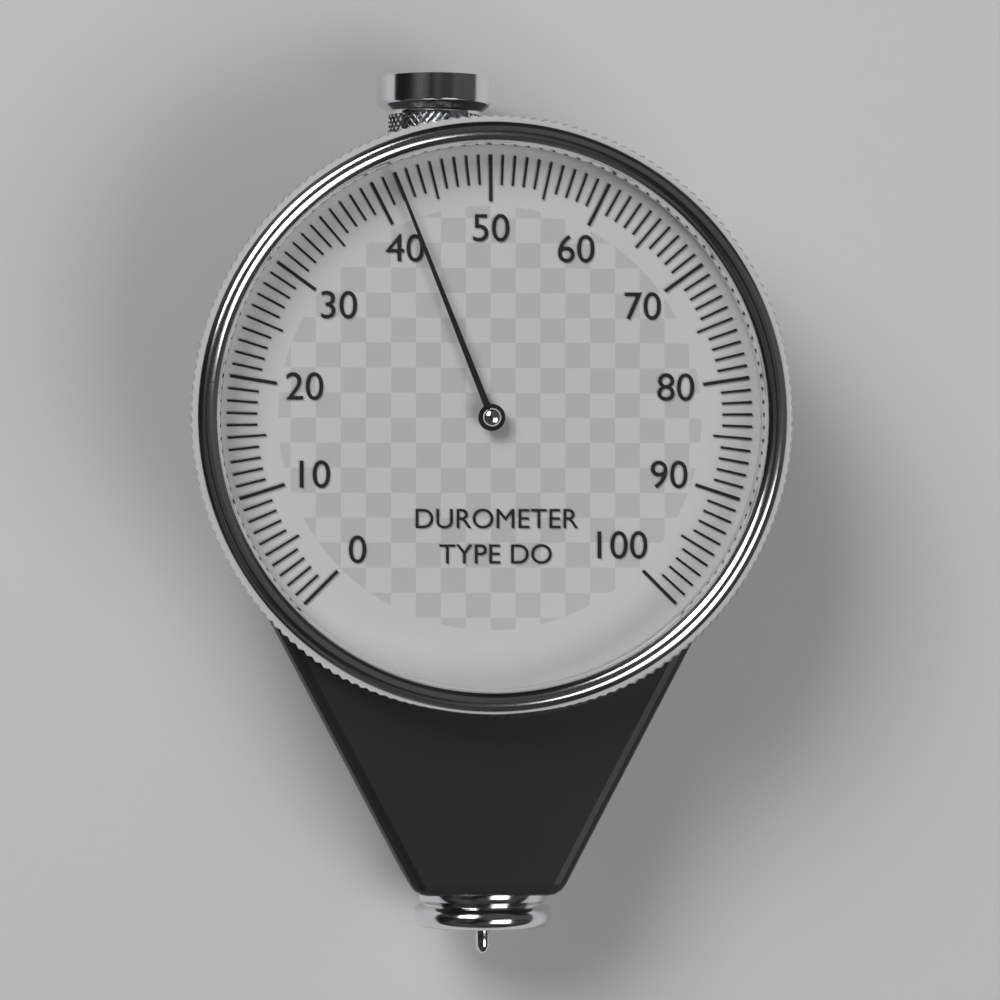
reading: 42 (no unit)
